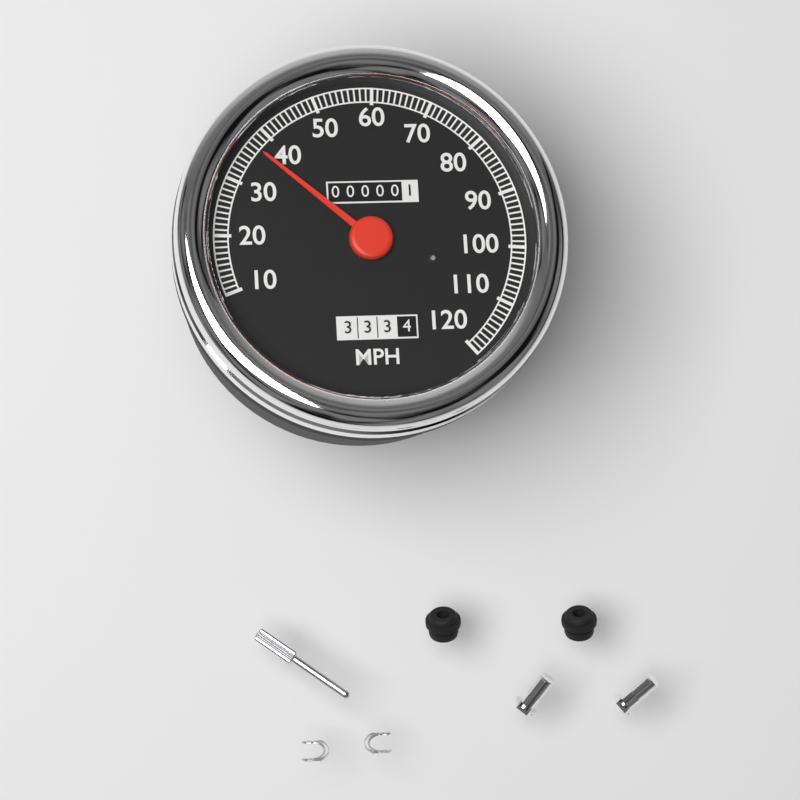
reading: 37 MPH
